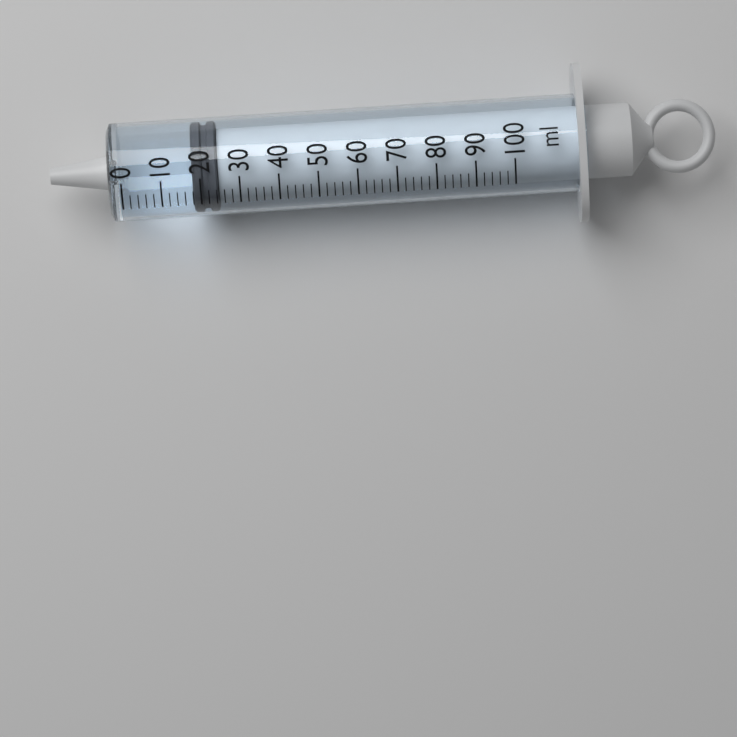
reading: 18 ml
